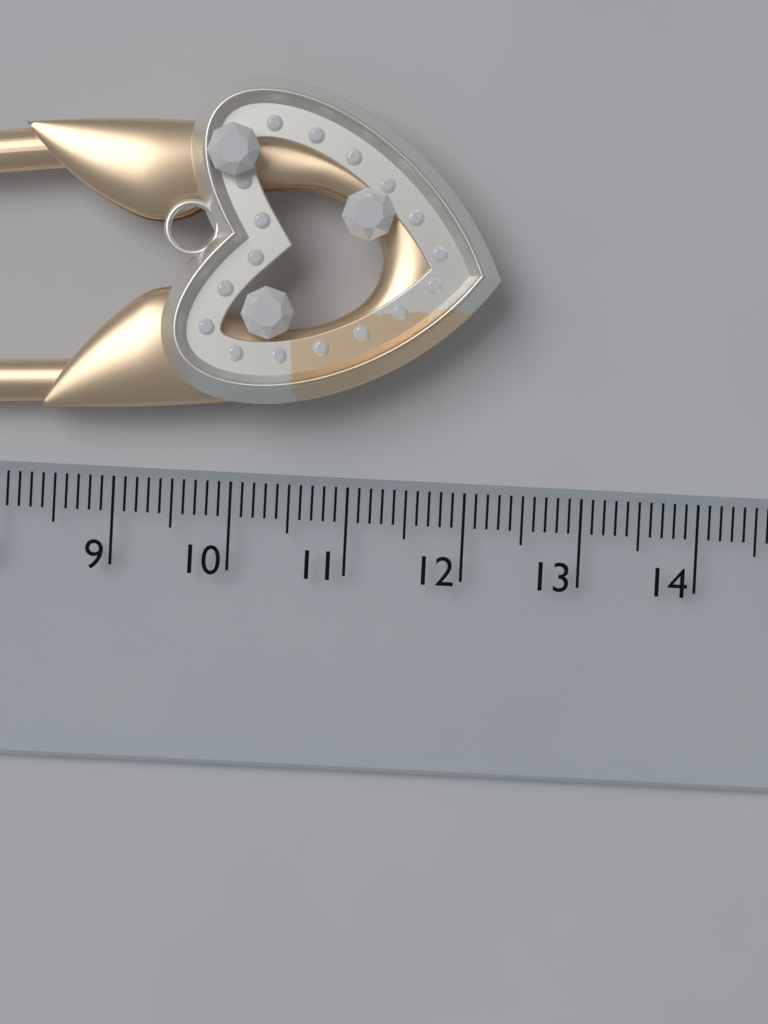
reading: 12.2 cm
